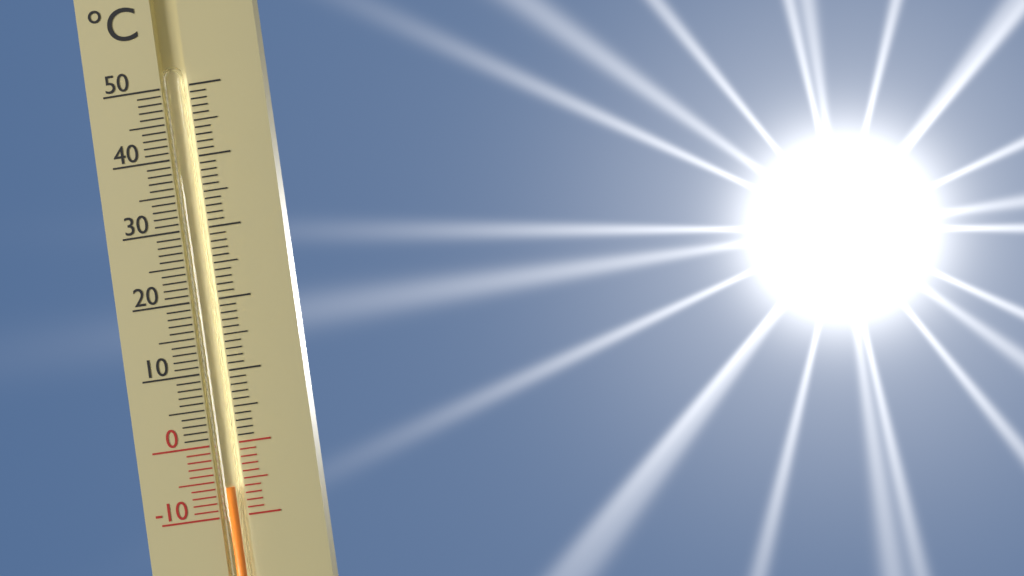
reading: -6 °C
